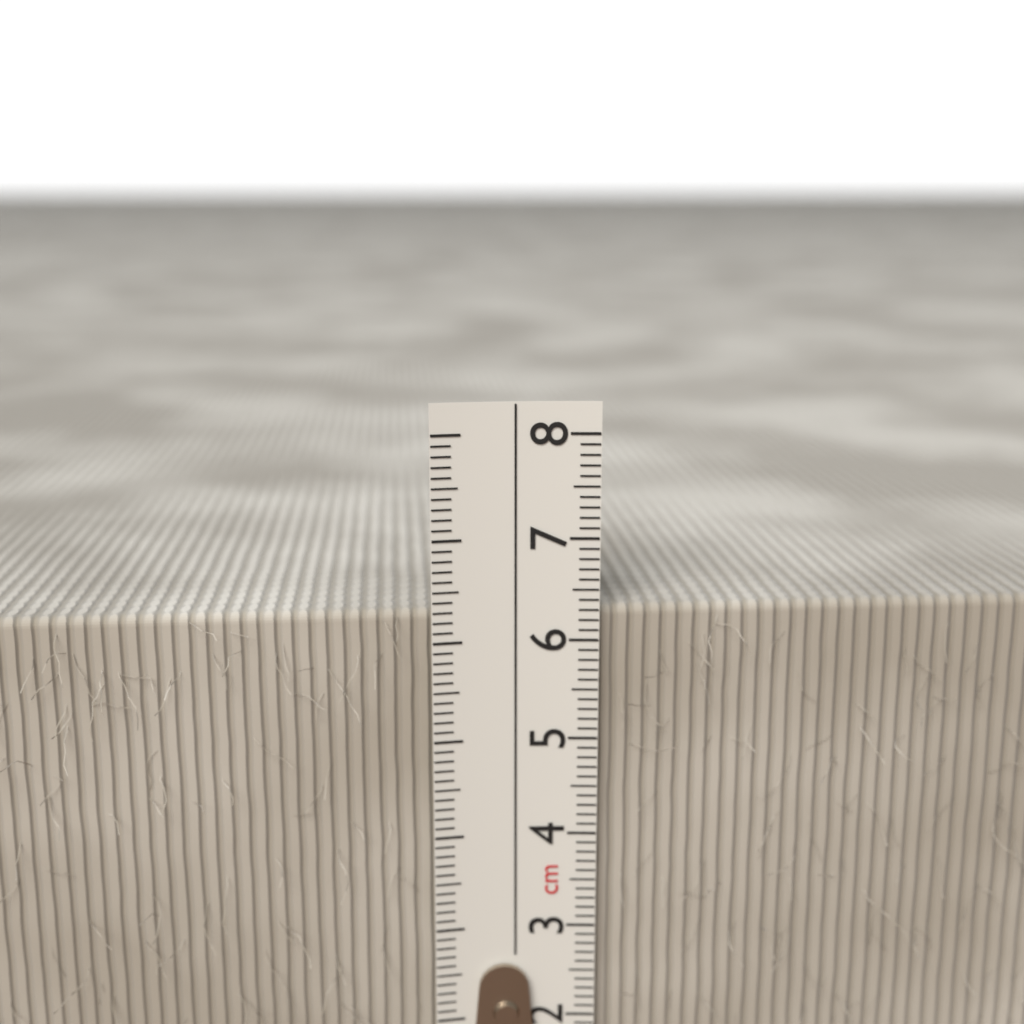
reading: 6.3 cm
